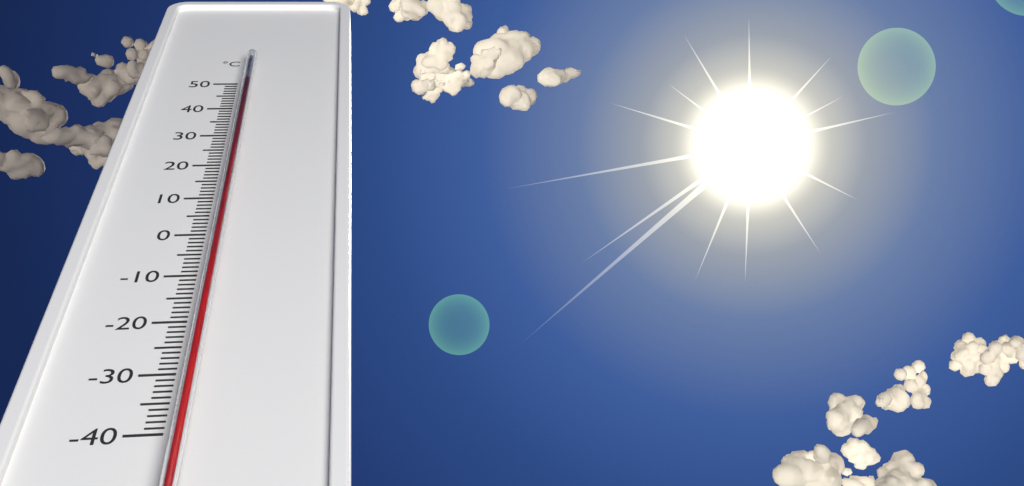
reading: 48 °C
